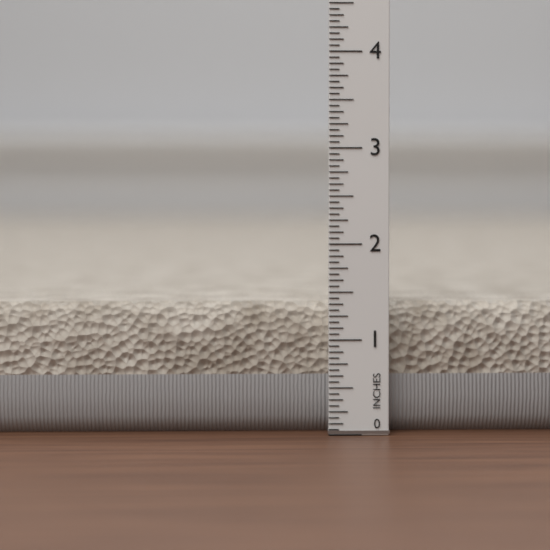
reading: 1.3750 in
